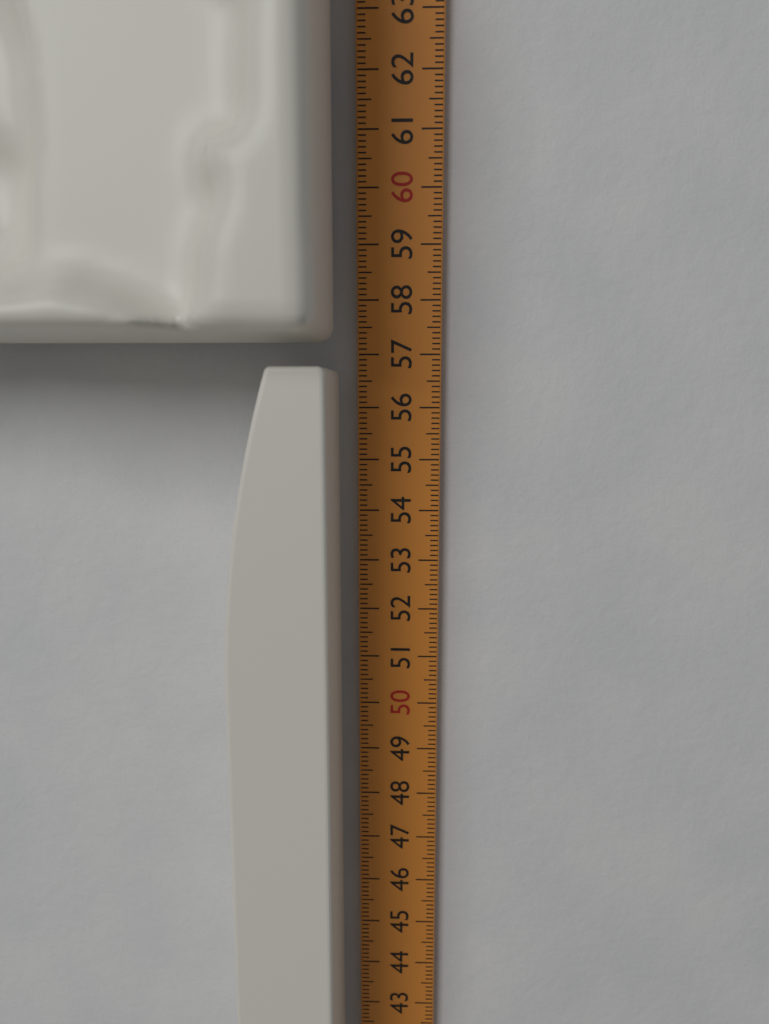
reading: 56.7 cm
